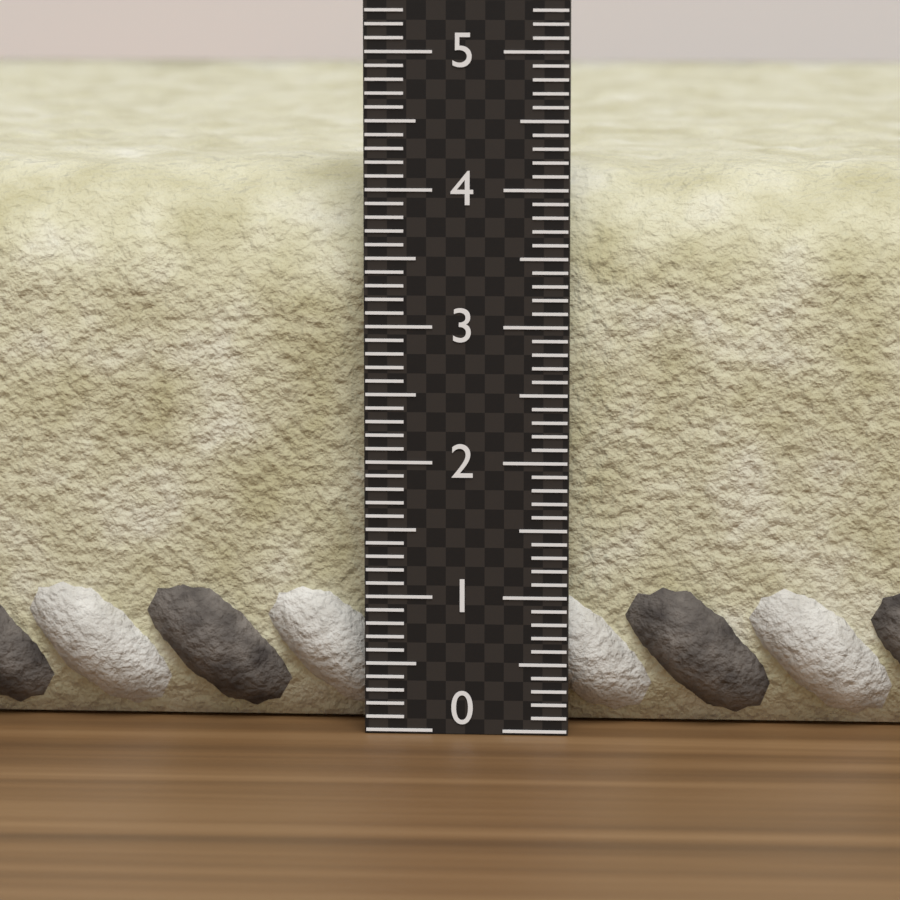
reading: 4.2 (no unit)
